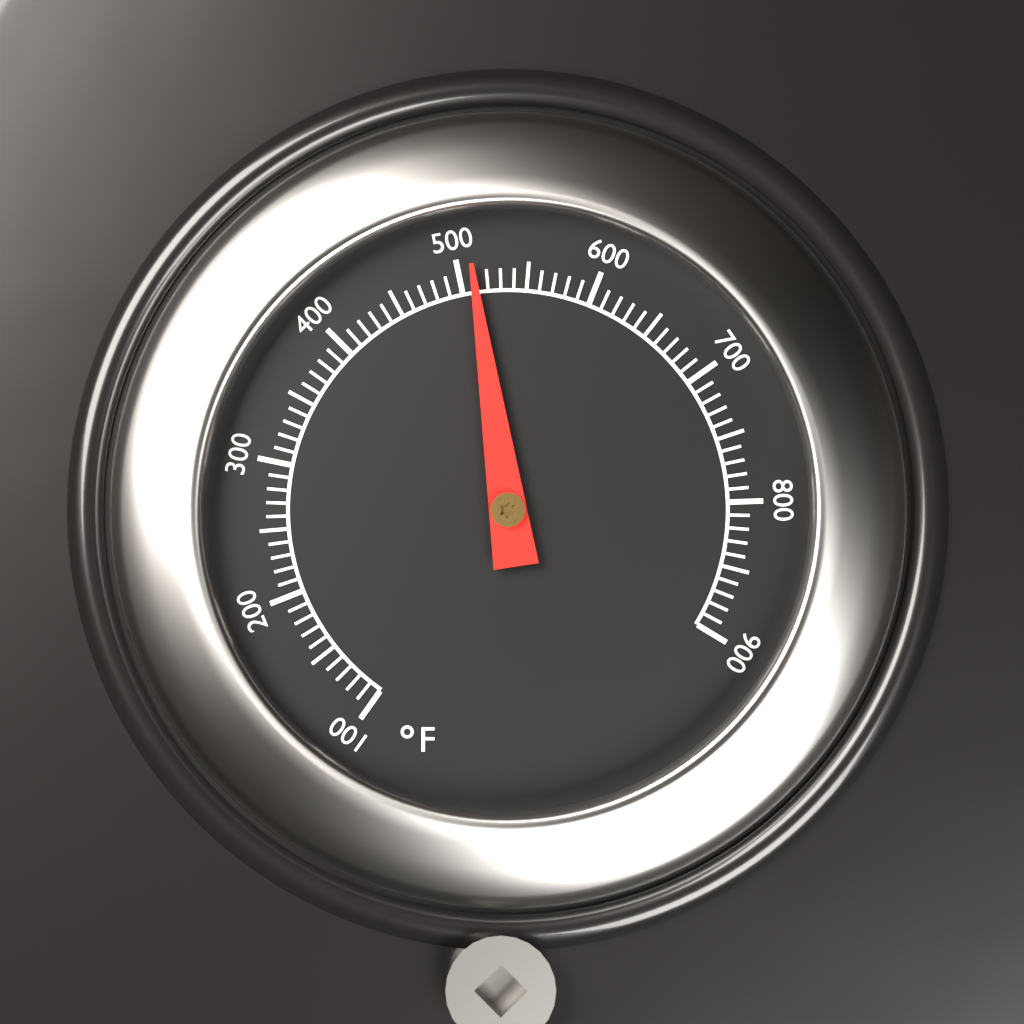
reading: 510 °F
